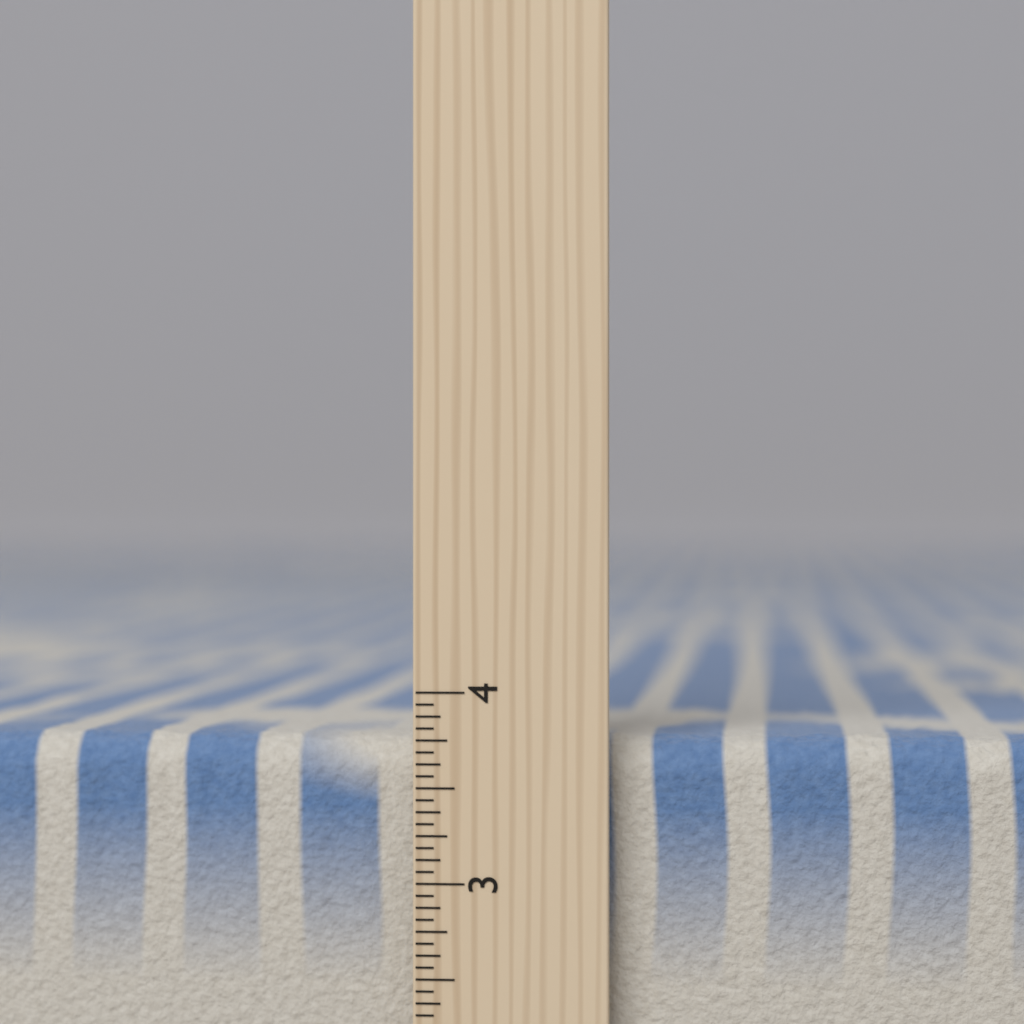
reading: 3.9375 inch
